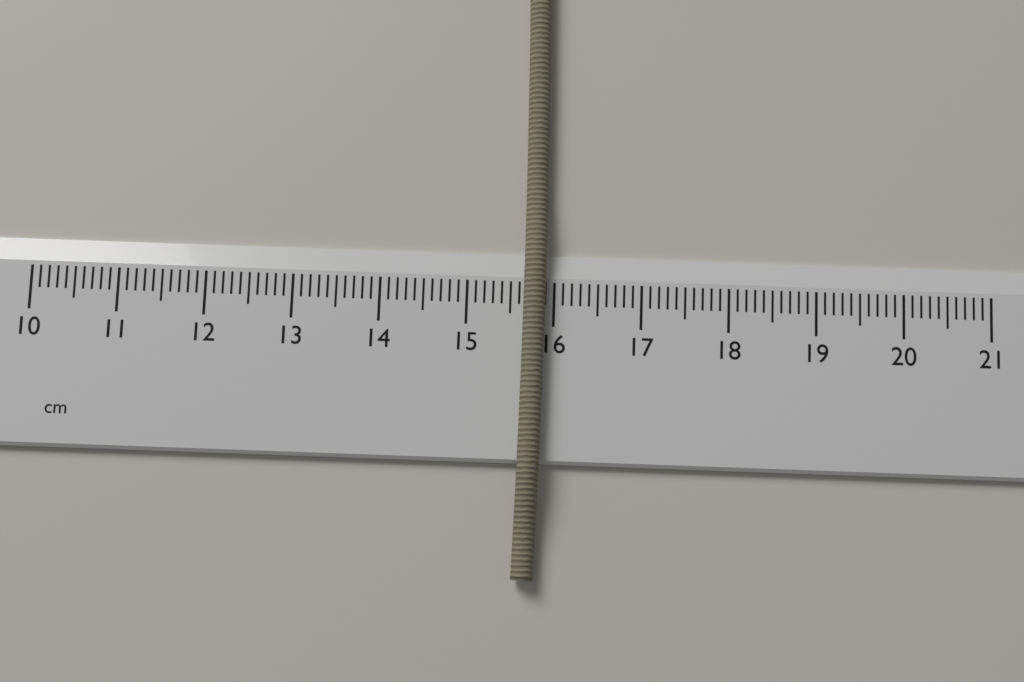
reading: 15.9 cm
